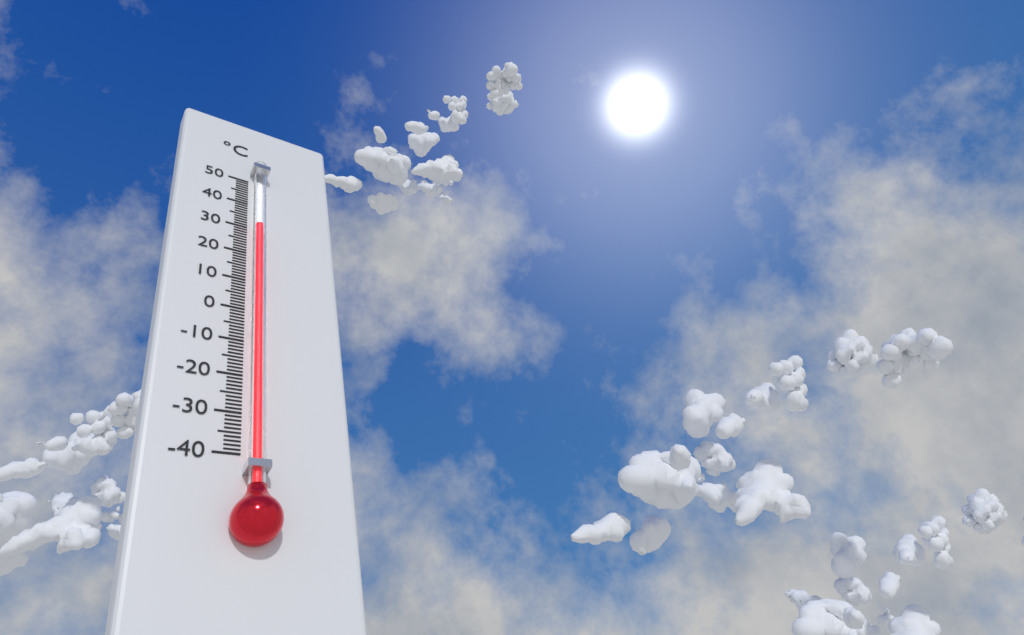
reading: 30 °C
